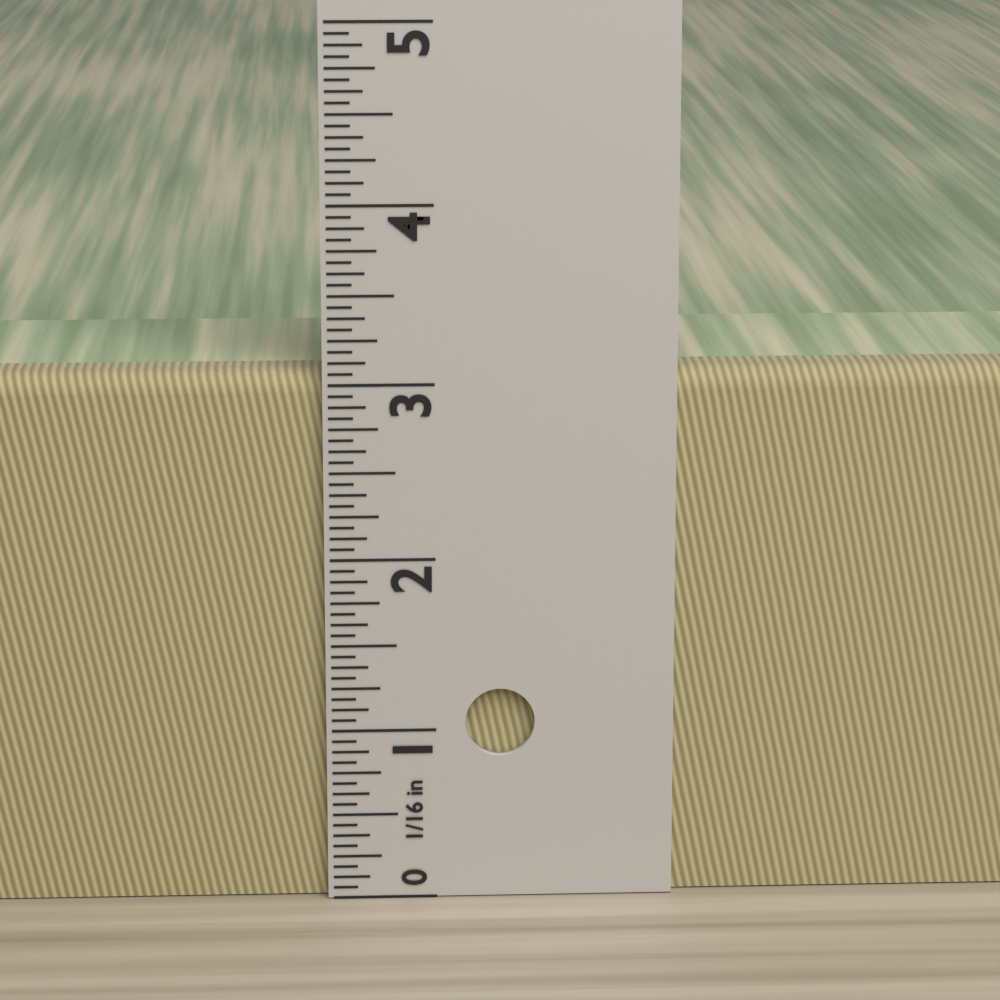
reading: 3.0625 in
